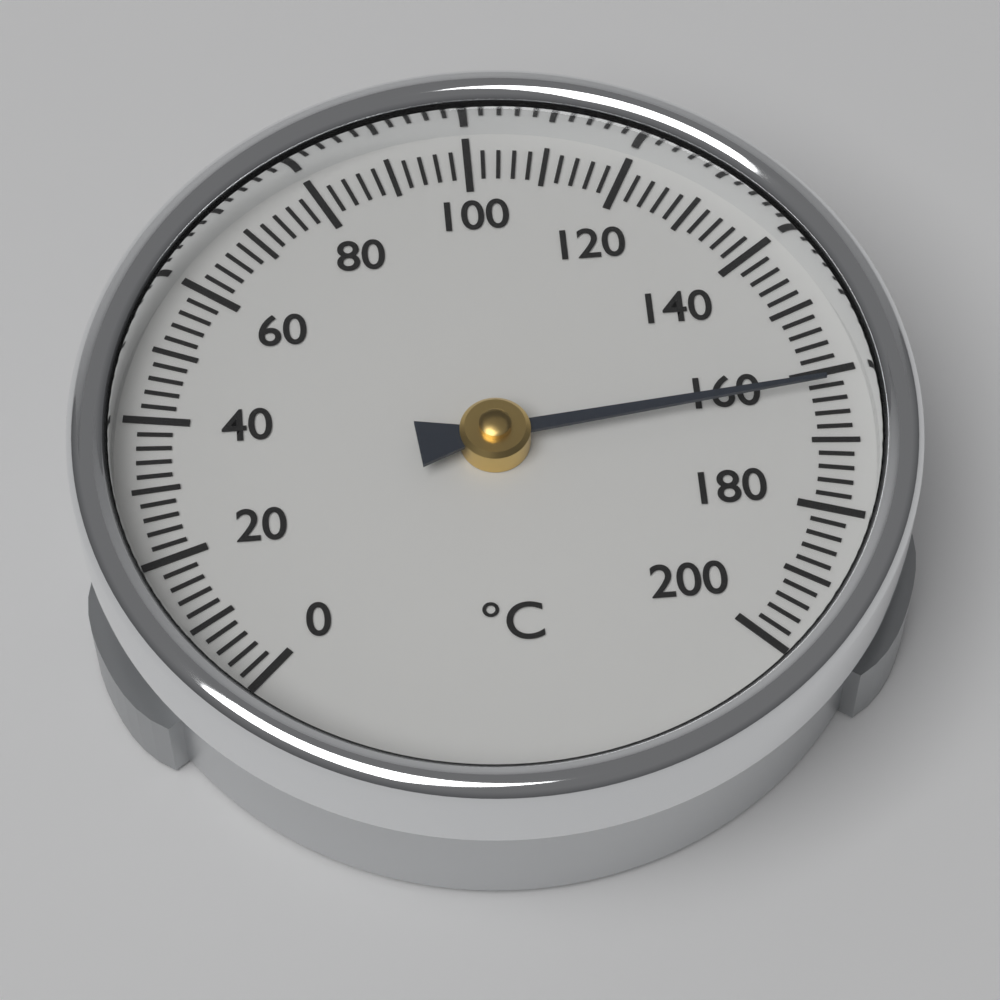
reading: 162 °C
